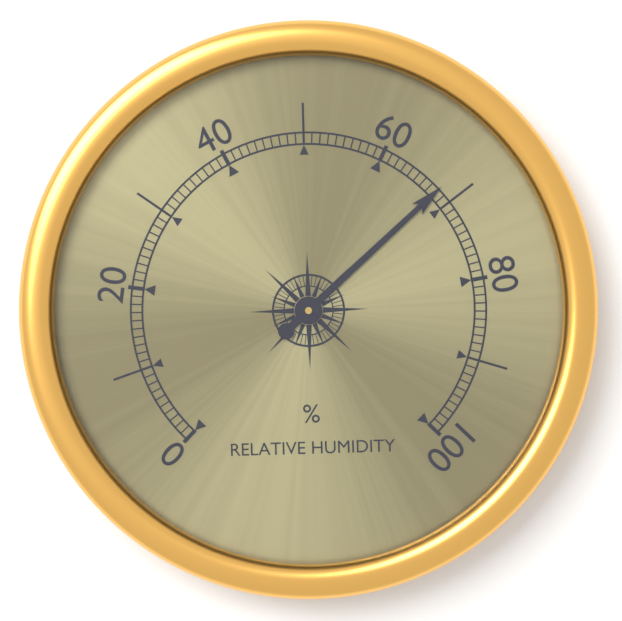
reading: 68 %
